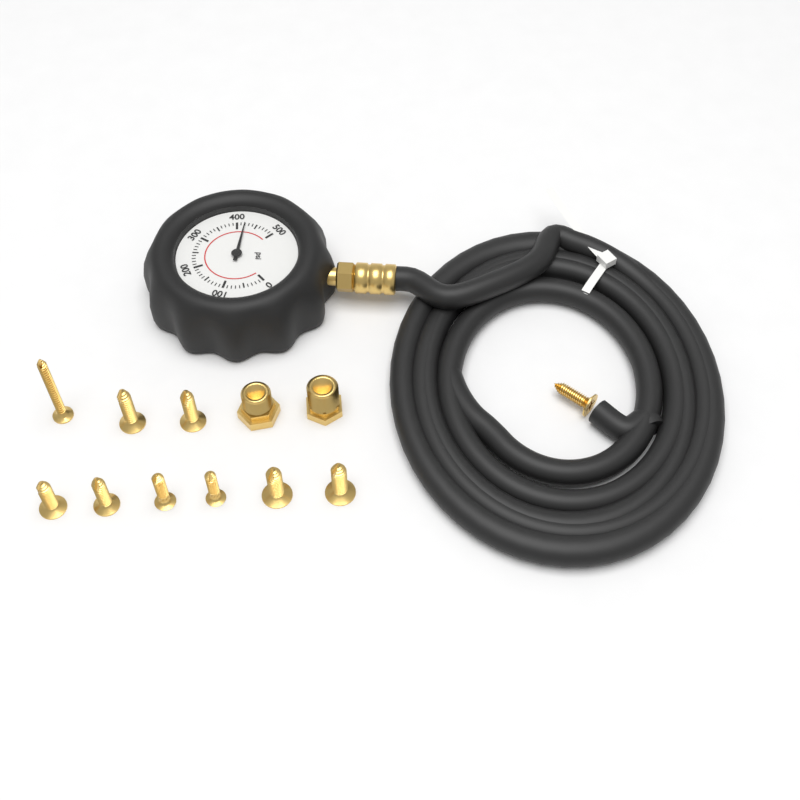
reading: 420 psi
